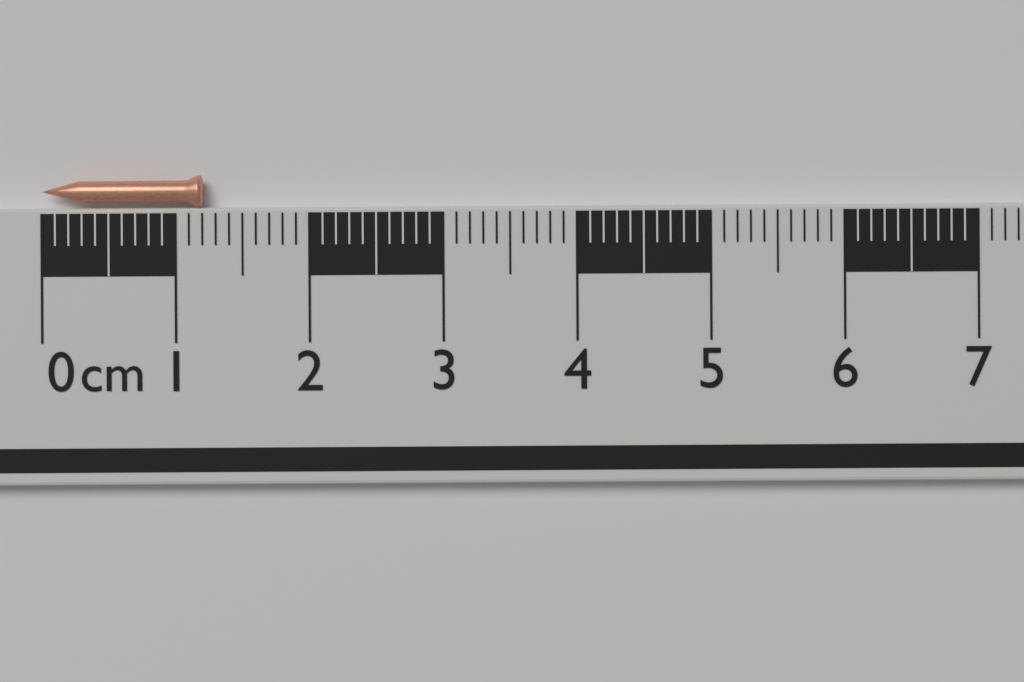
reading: 1.2 cm
